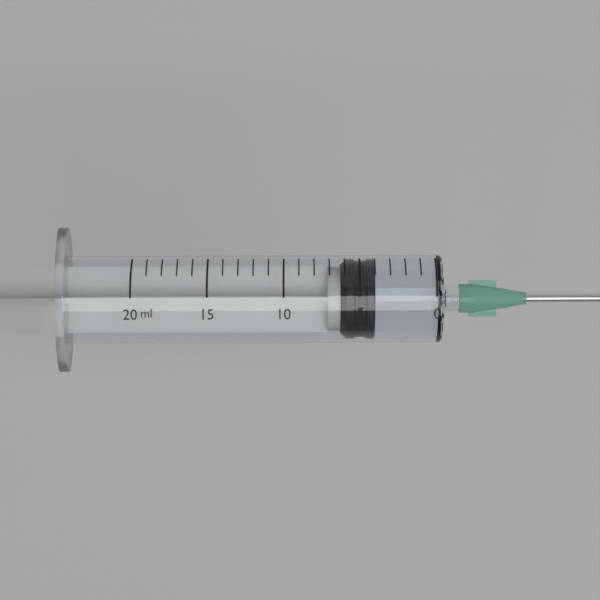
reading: 4 ml
